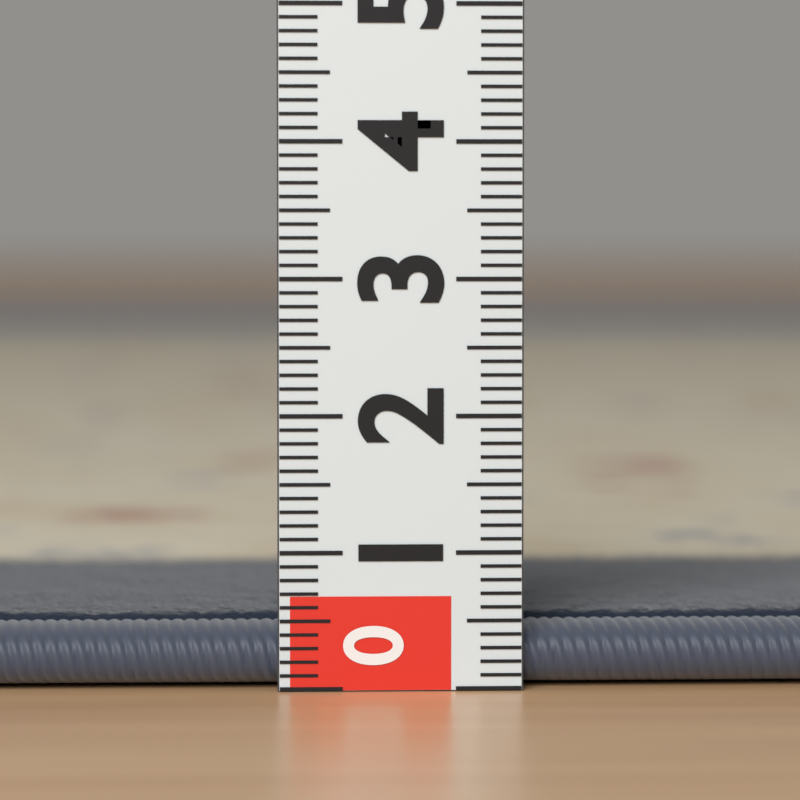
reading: 0.5 (no unit)
